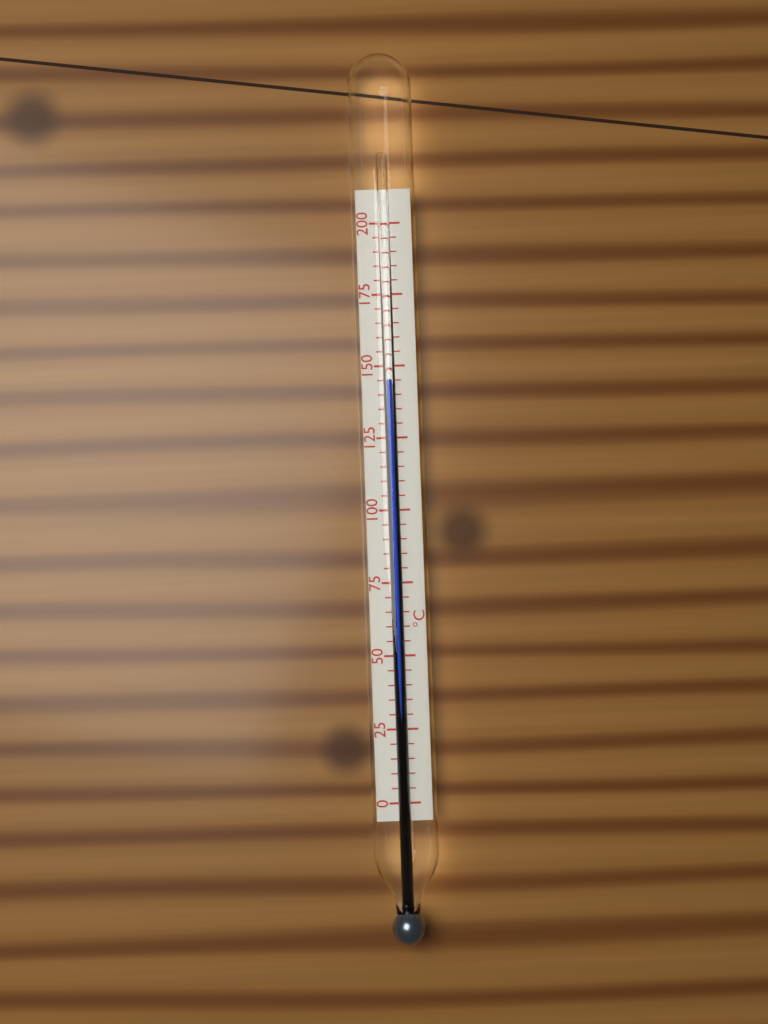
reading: 145 °C
